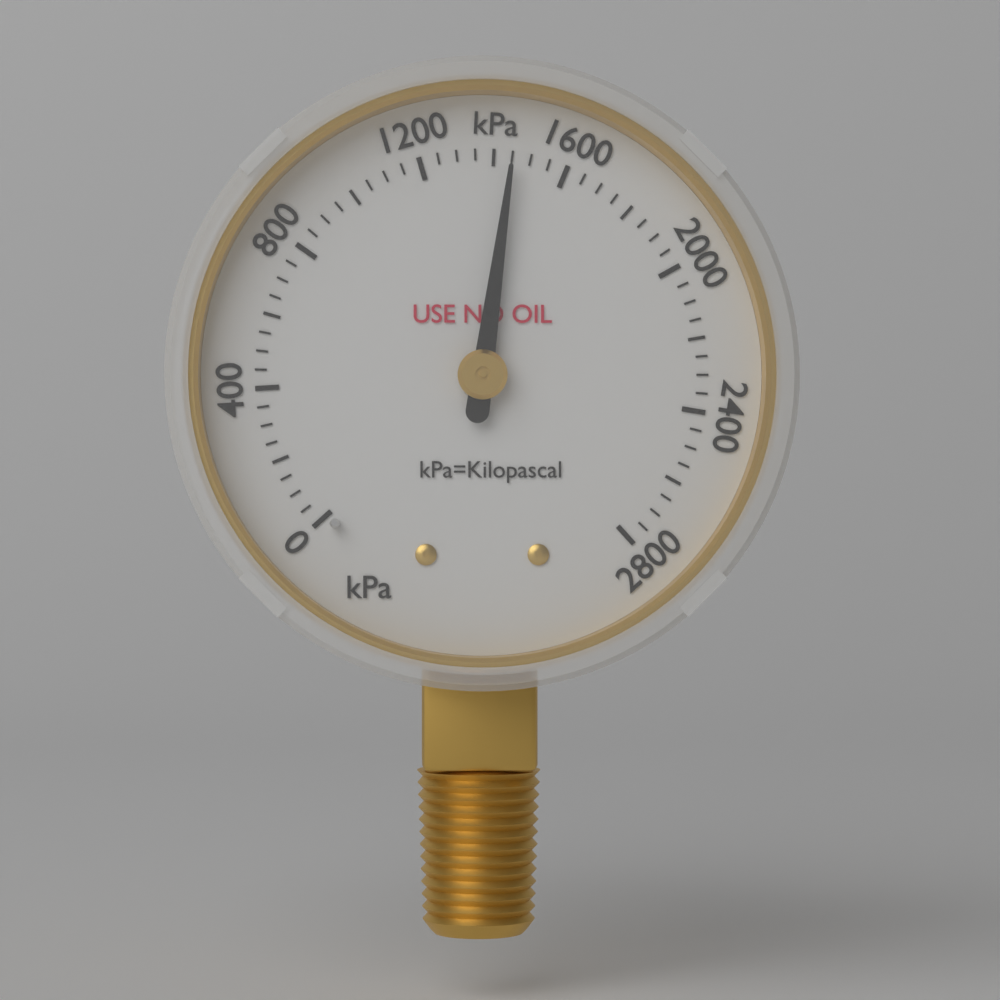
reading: 1450 kPa
